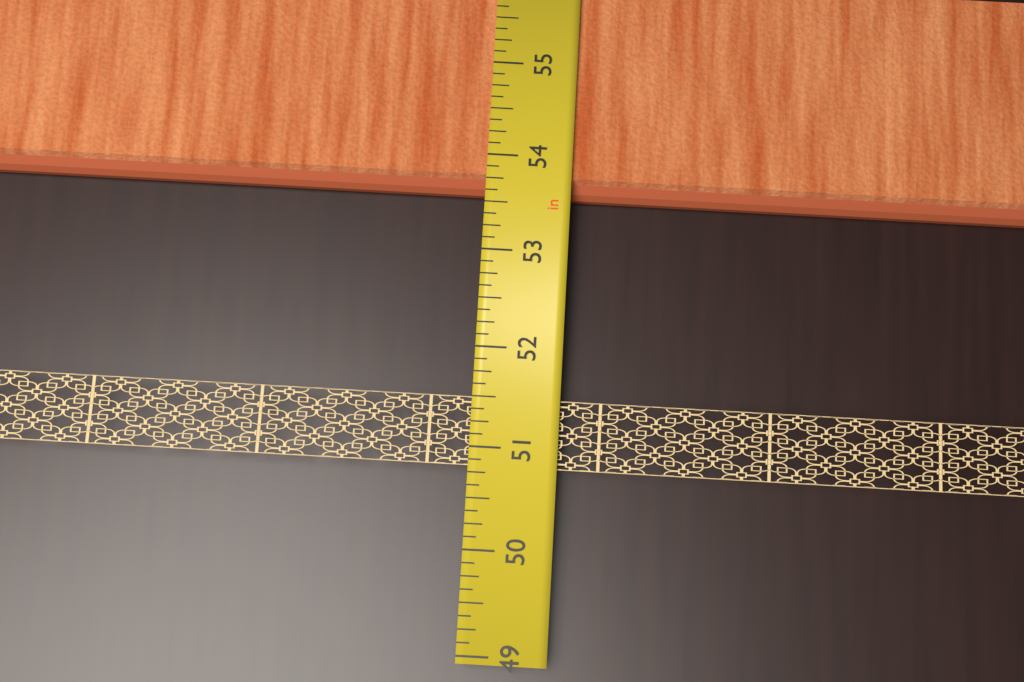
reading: 53.625 in
